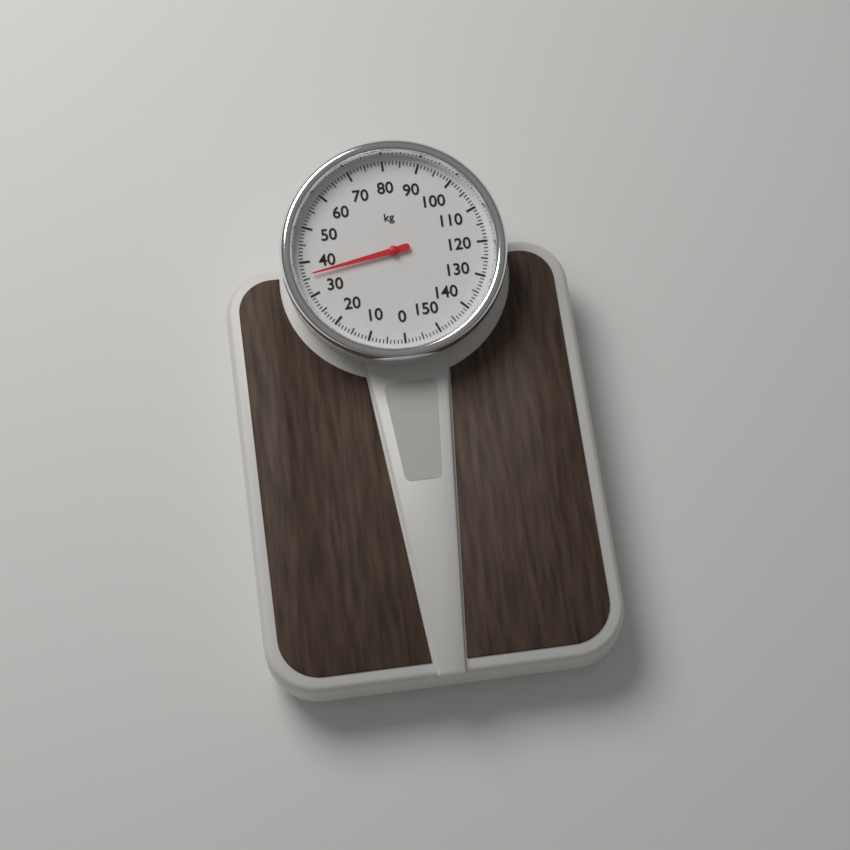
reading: 36 kg
